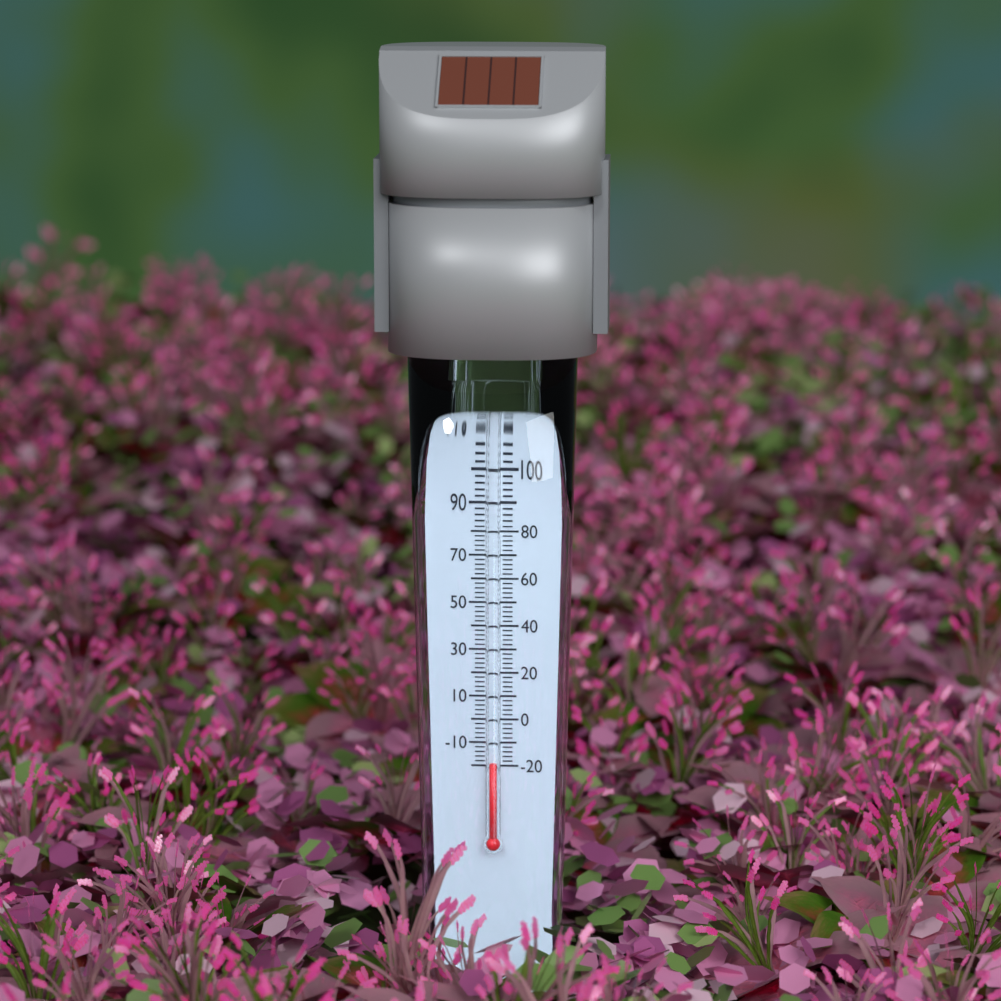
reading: -18 °F
